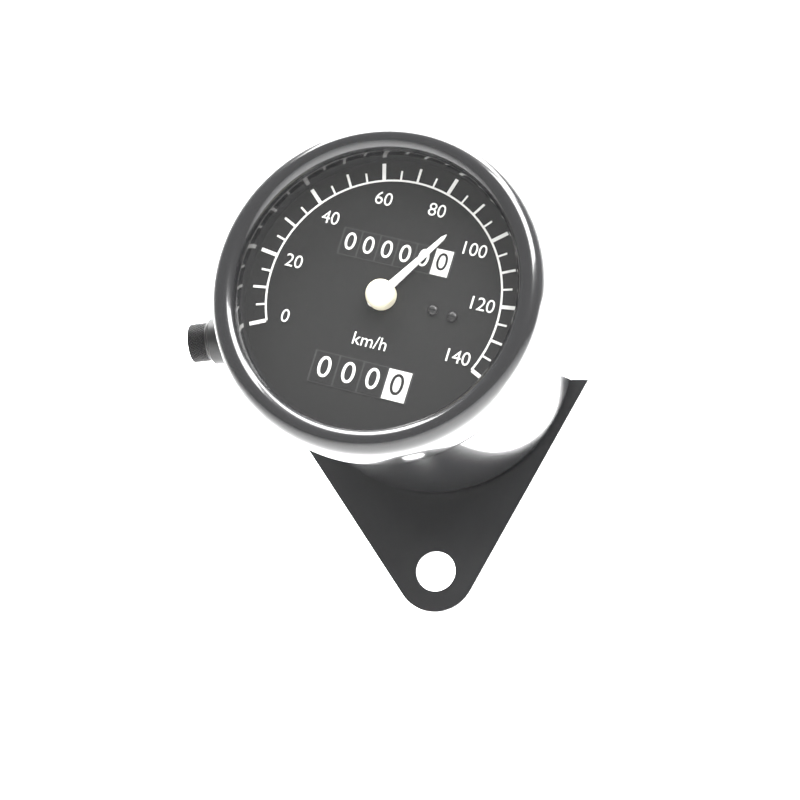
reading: 90 km/h
